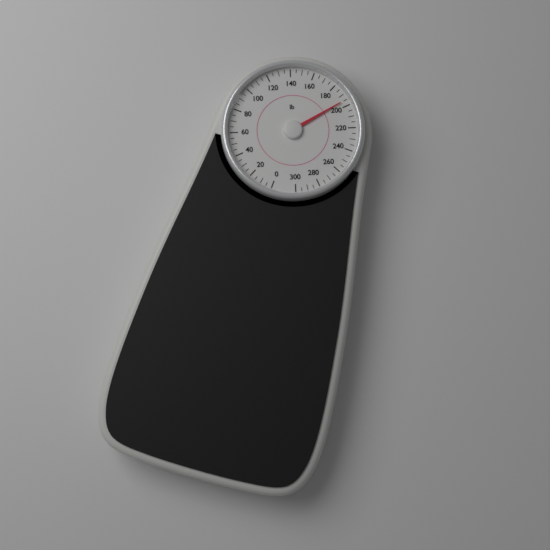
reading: 195 lb
